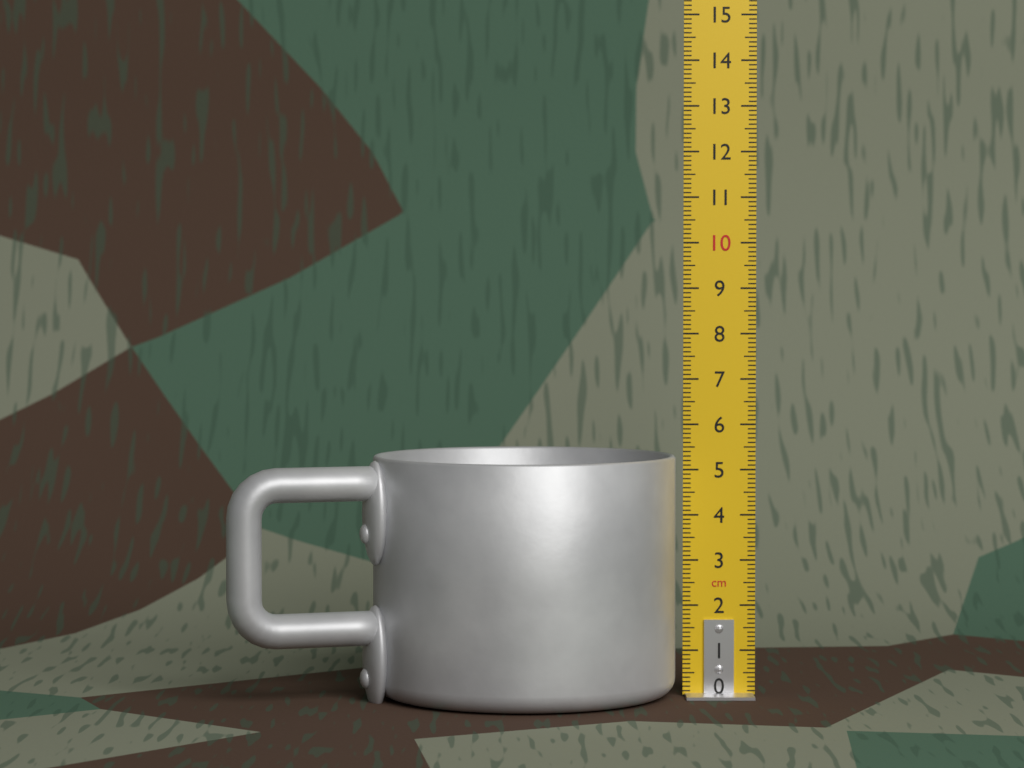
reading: 5.3 cm
